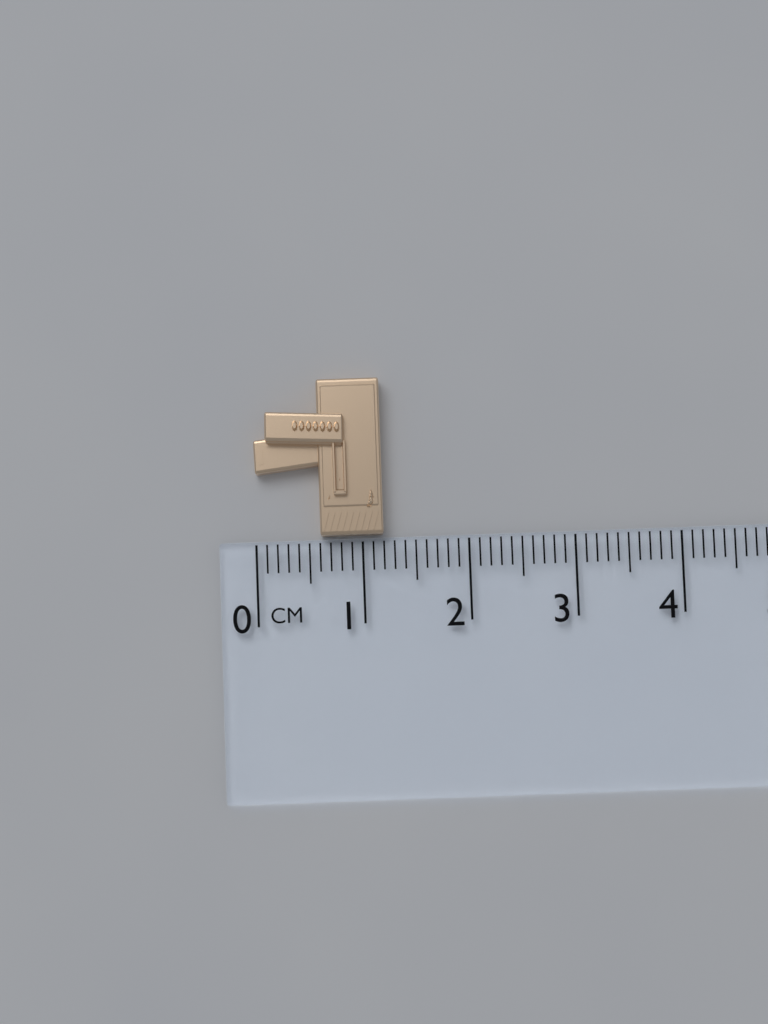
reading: 1.2 cm
